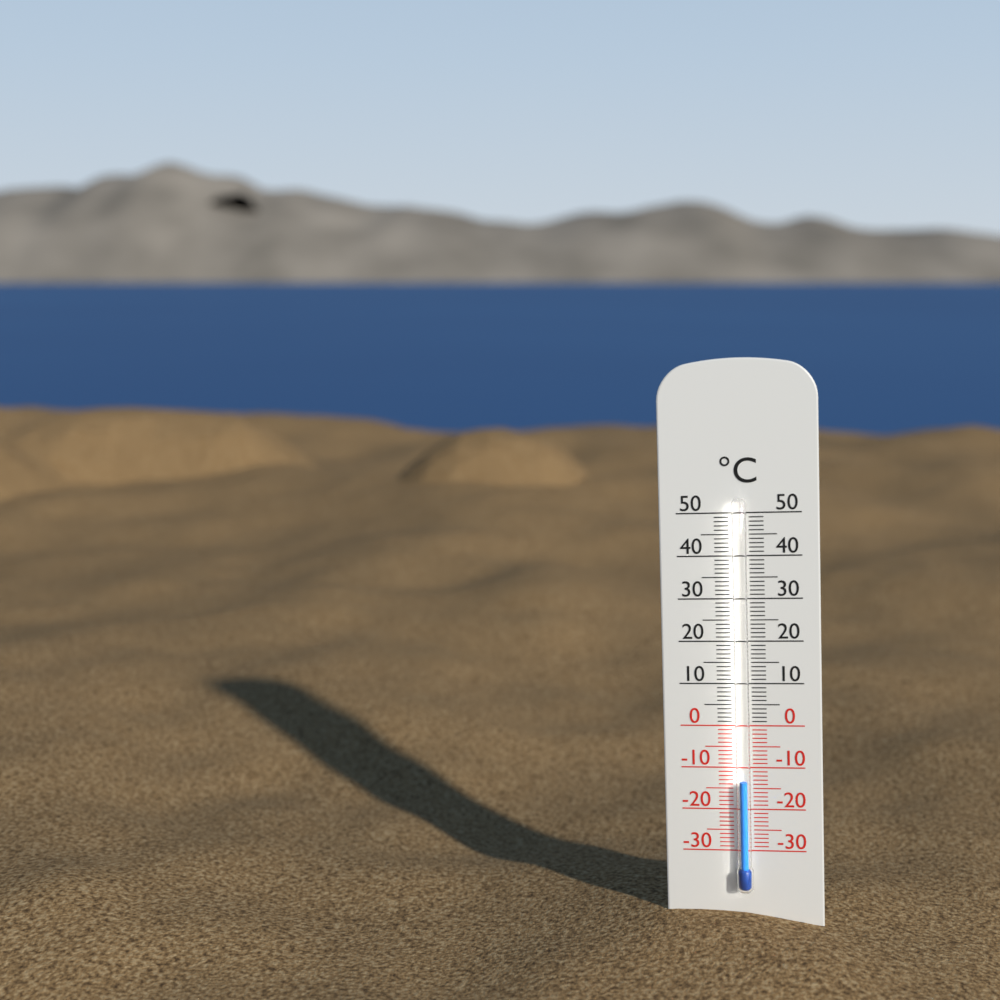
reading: -13 °C
